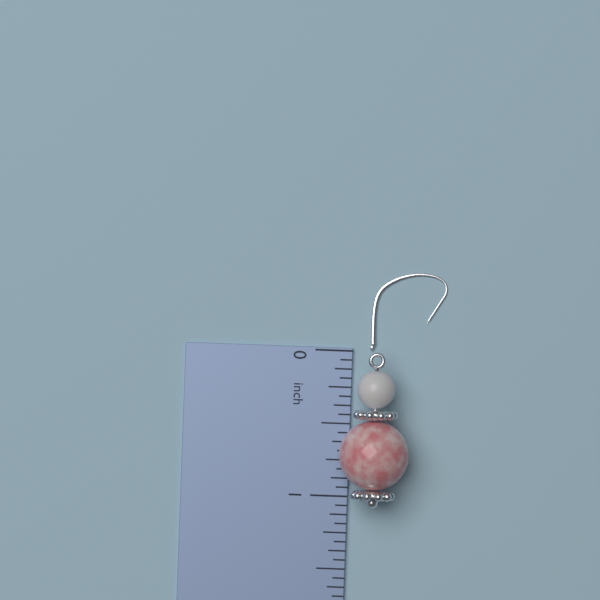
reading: 1.0625 inch
